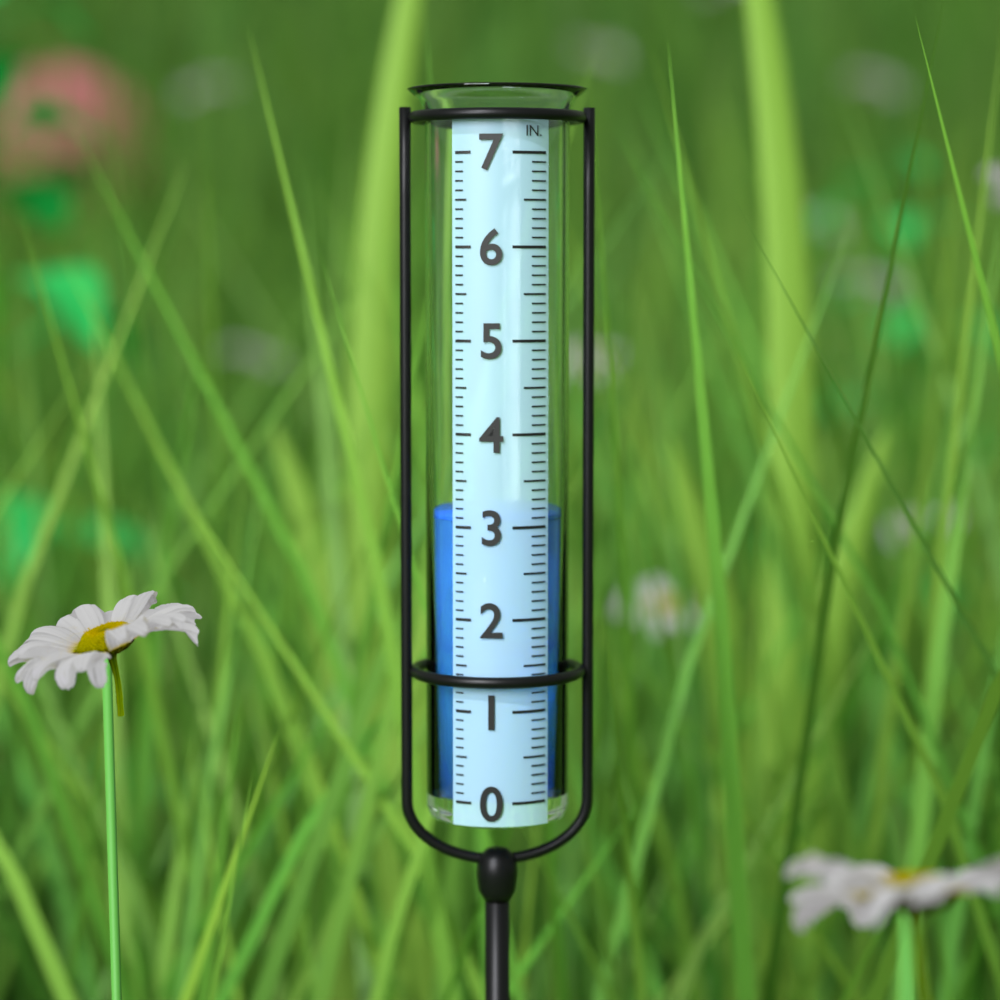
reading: 3.1 in
